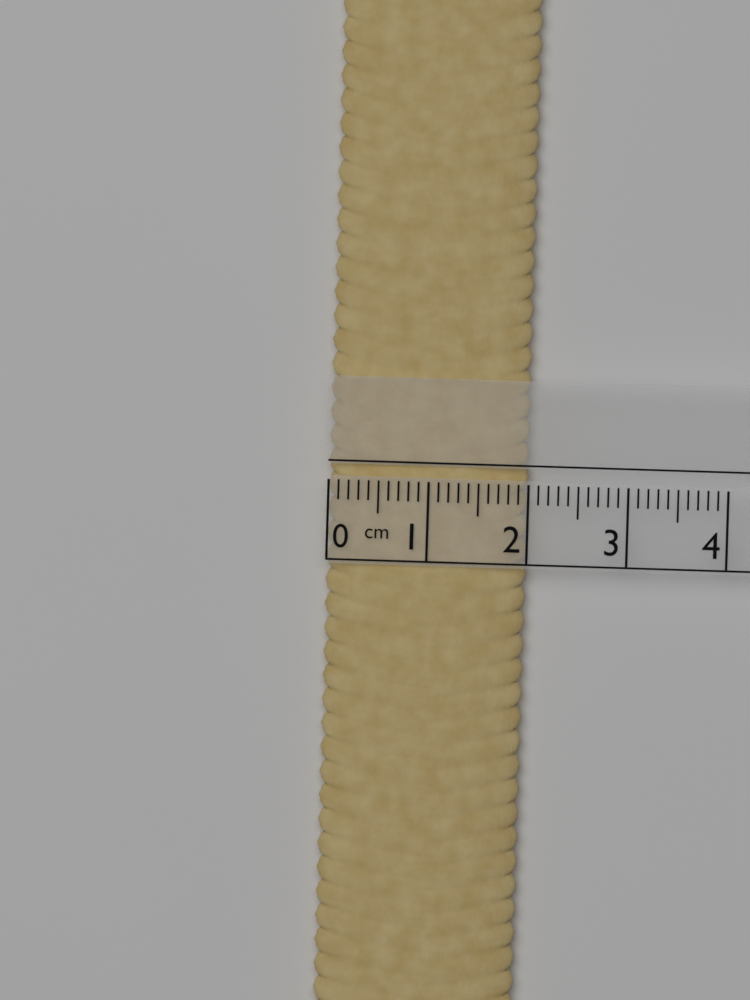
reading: 2.0 cm
